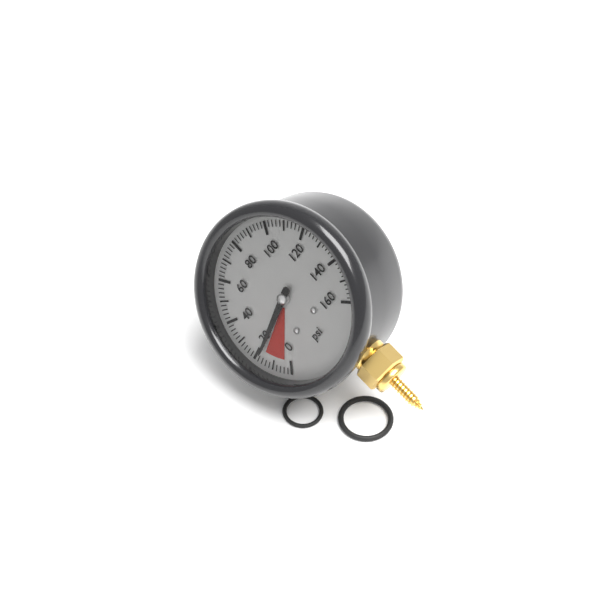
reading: 18 psi
